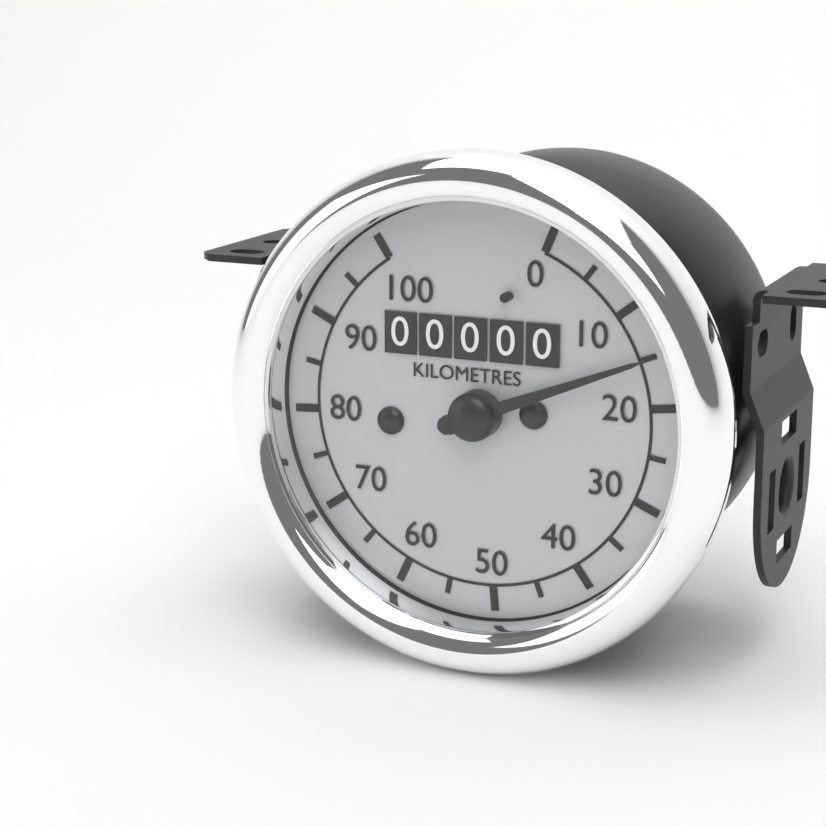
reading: 15 km/h
